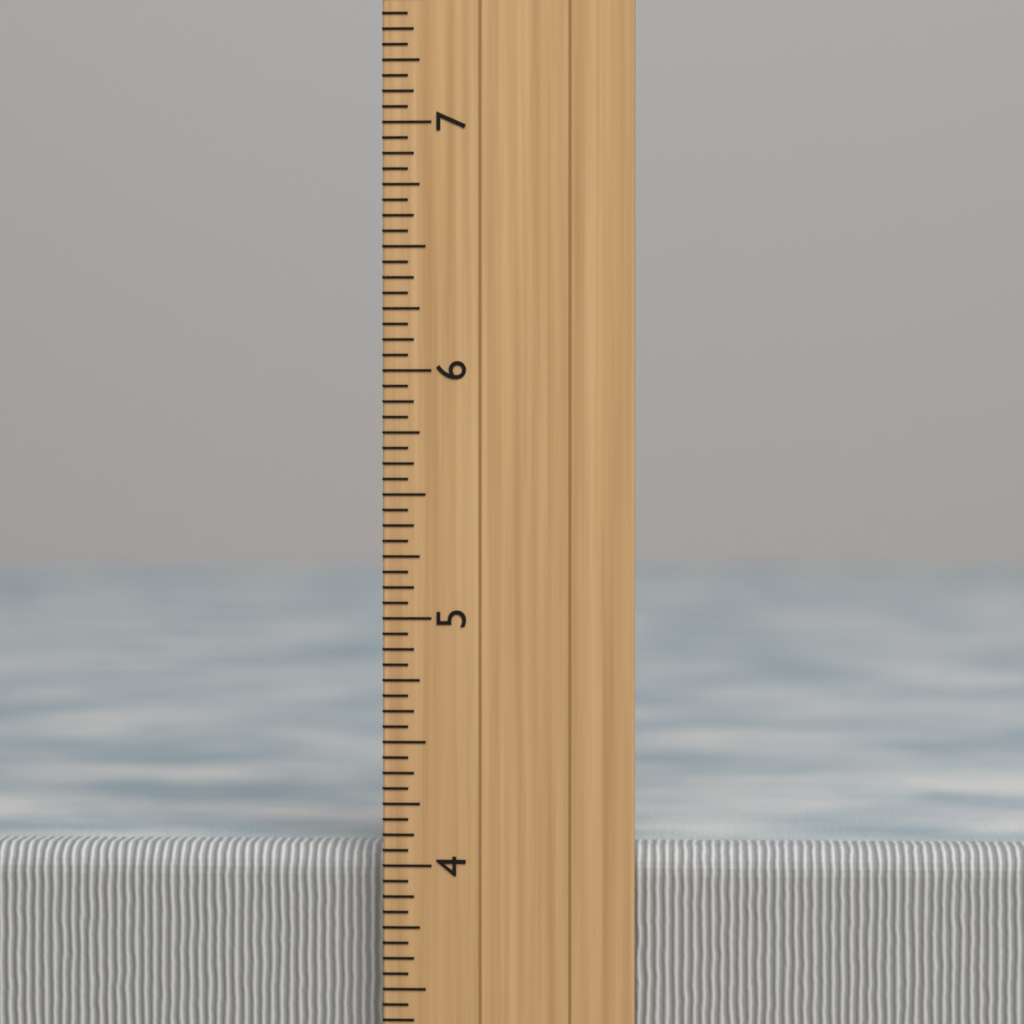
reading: 4.0625 inch
